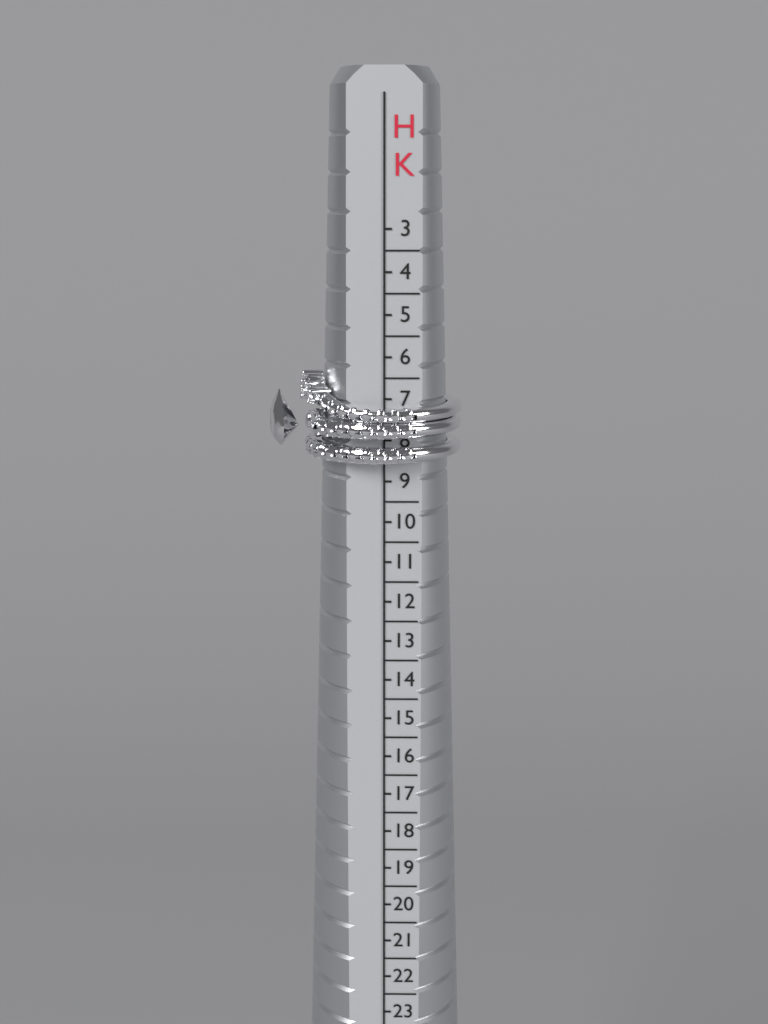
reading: 8.5 HK
